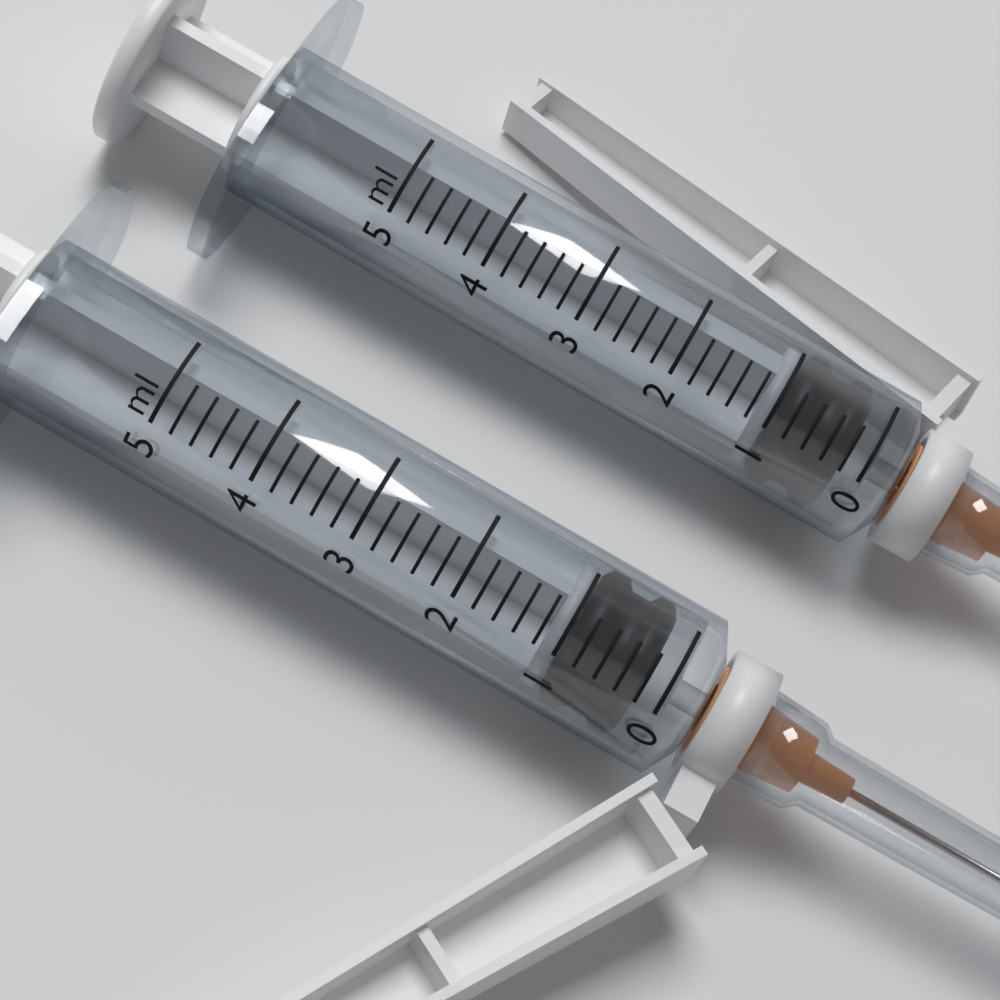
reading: 0.2 ml
